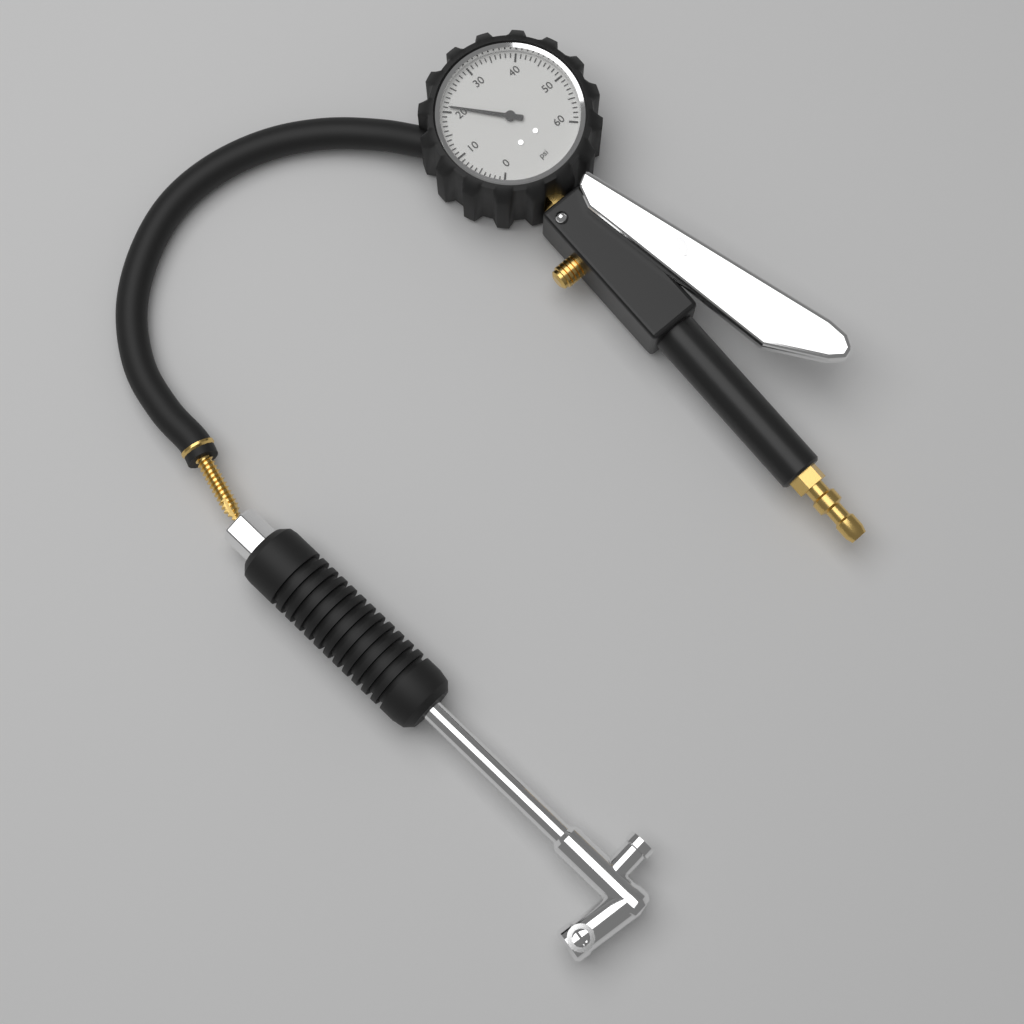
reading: 21 psi
